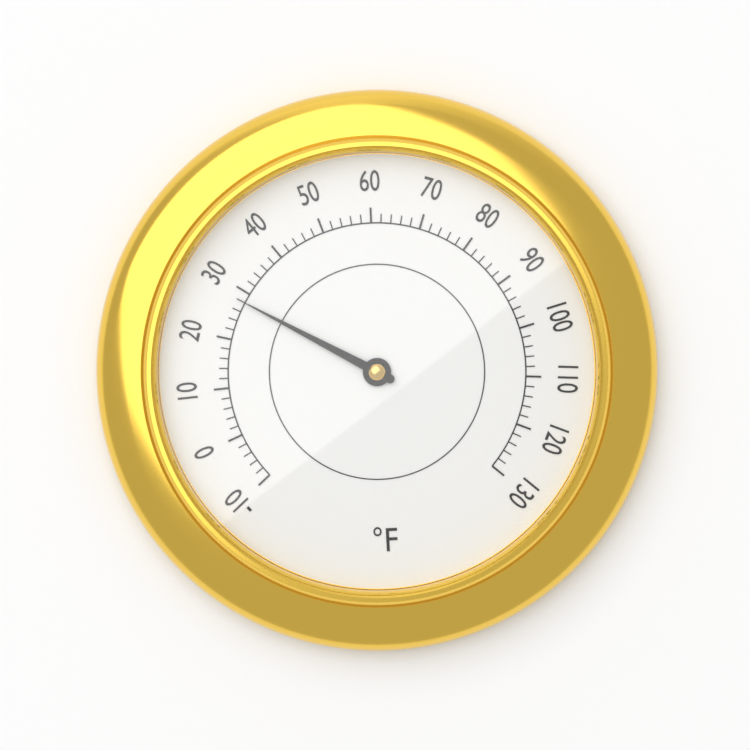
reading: 28 °F
